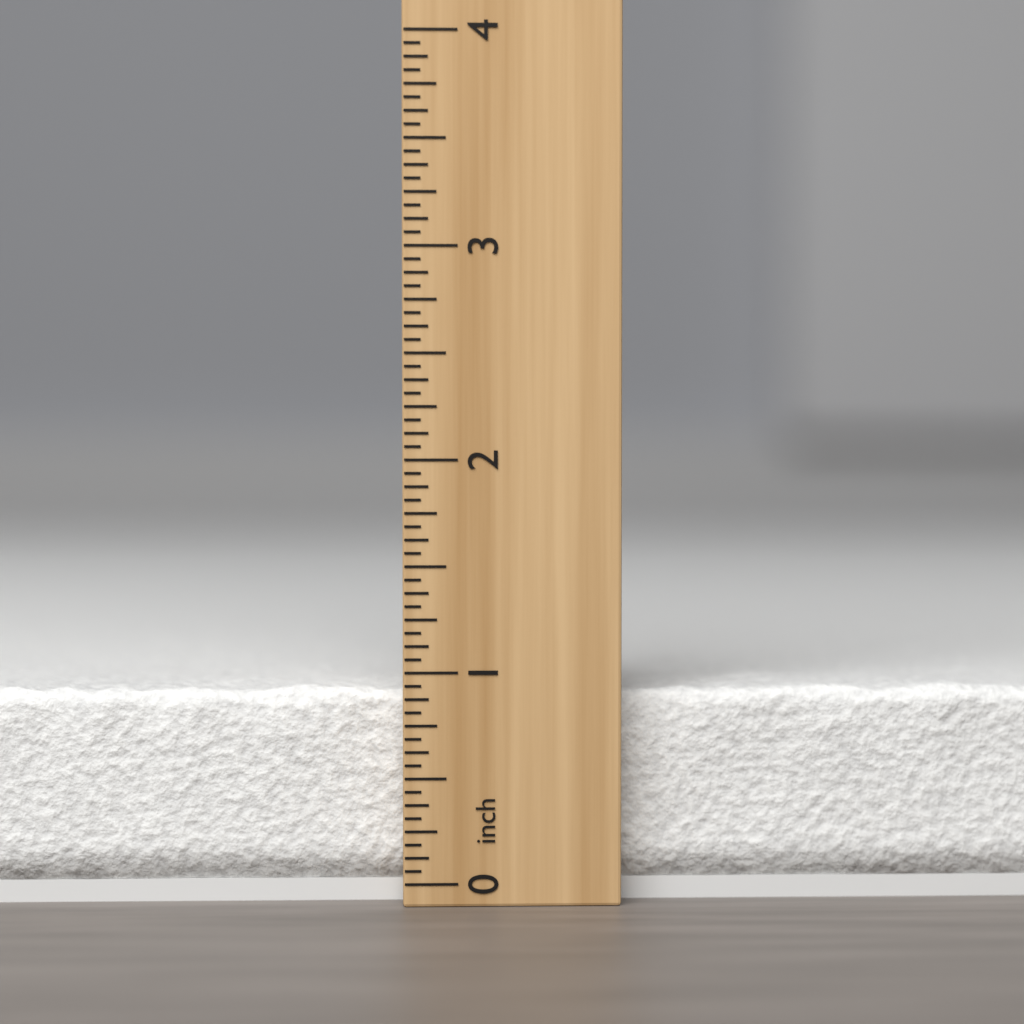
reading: 0.9375 inch
